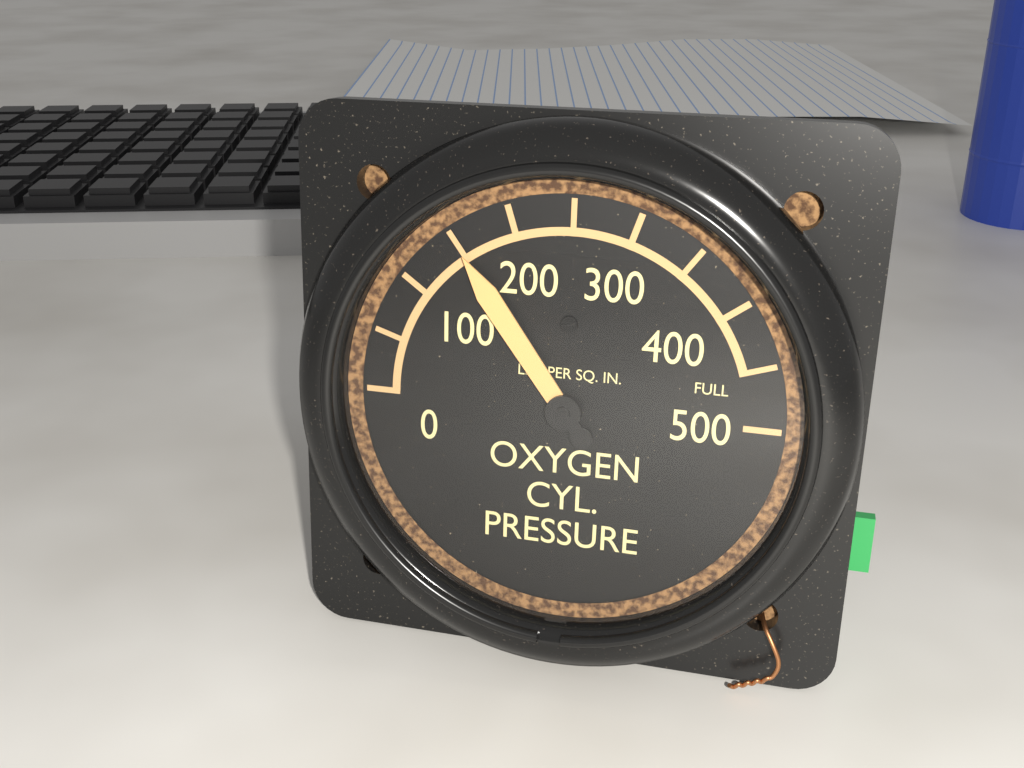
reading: 150 psi
